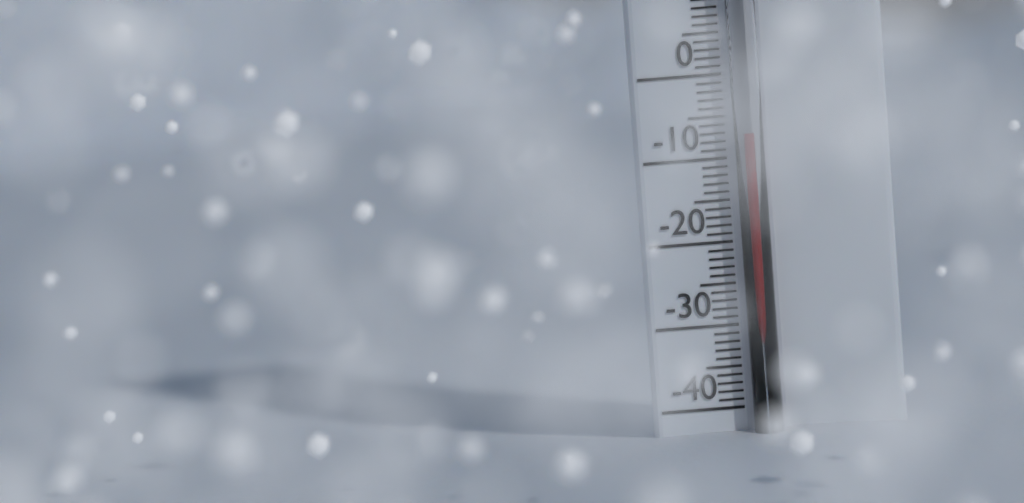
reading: -7 °C
